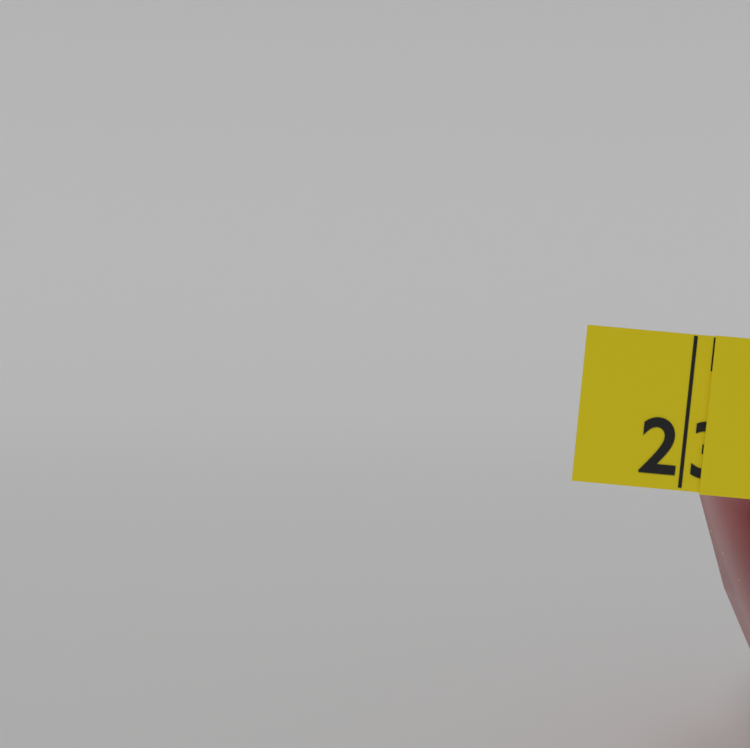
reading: 23.125 in
